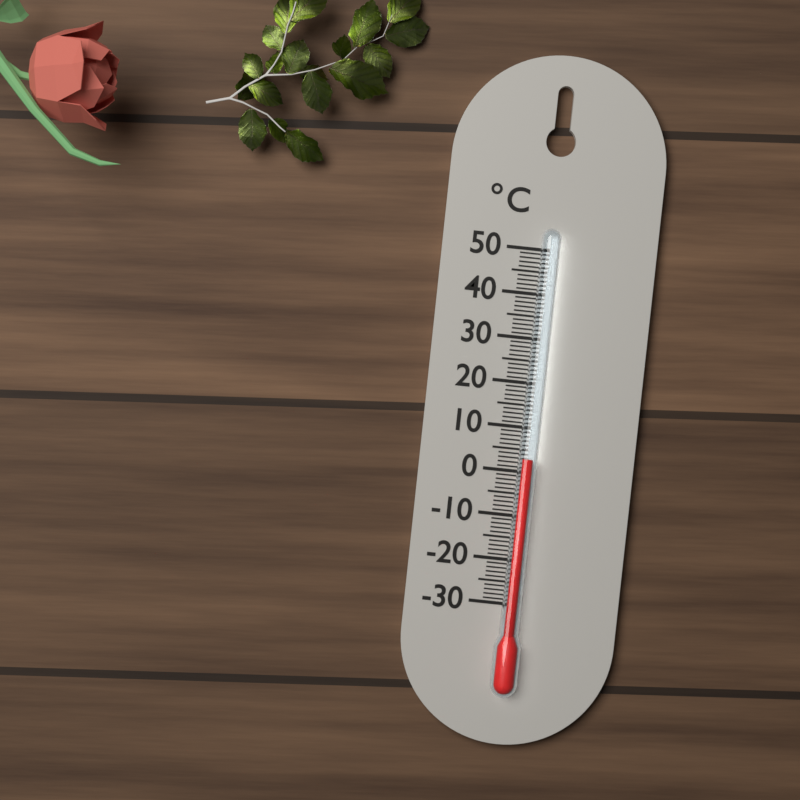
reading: 3 °C
